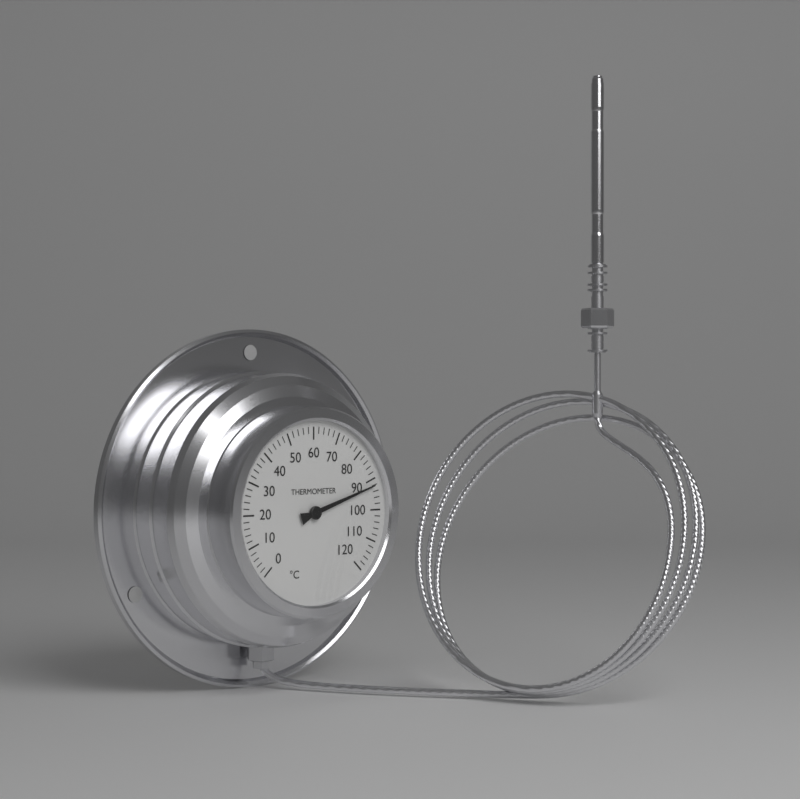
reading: 92 °C
